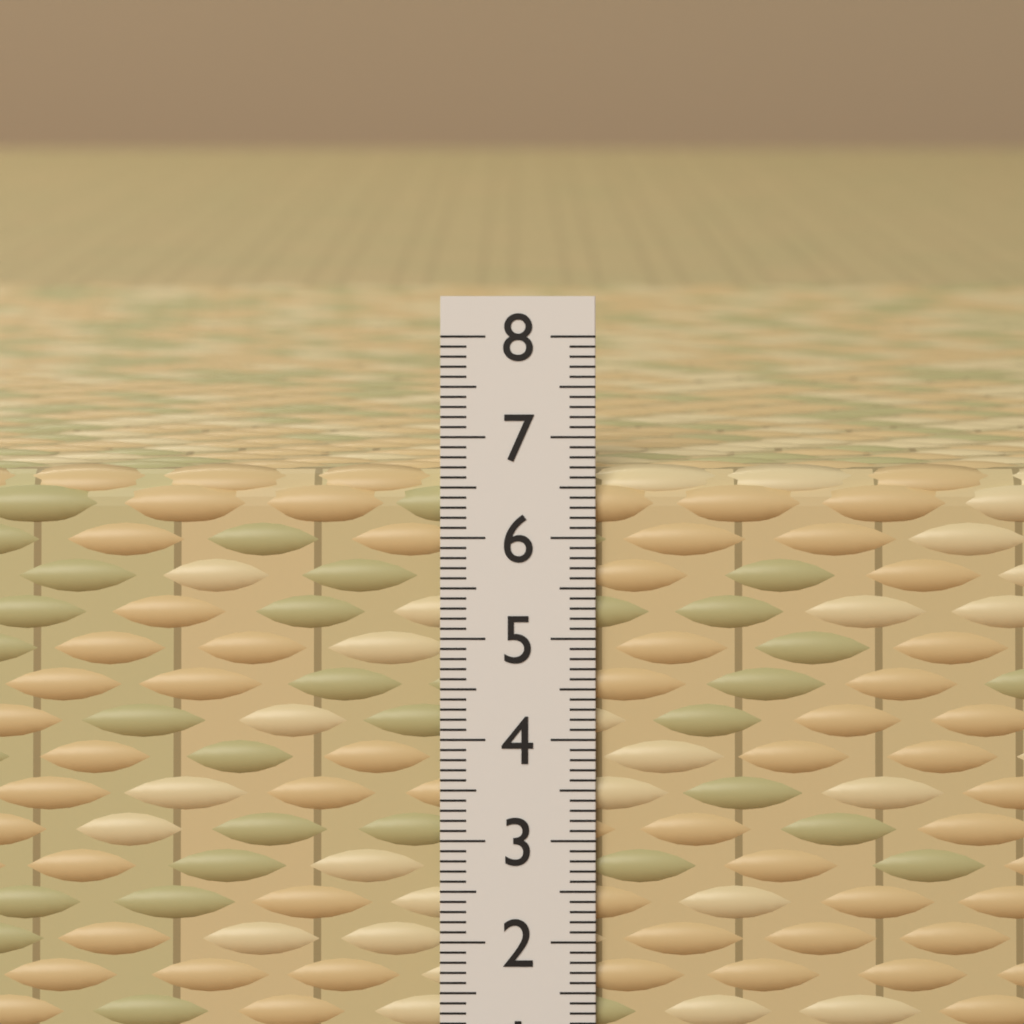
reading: 6.7 (no unit)
